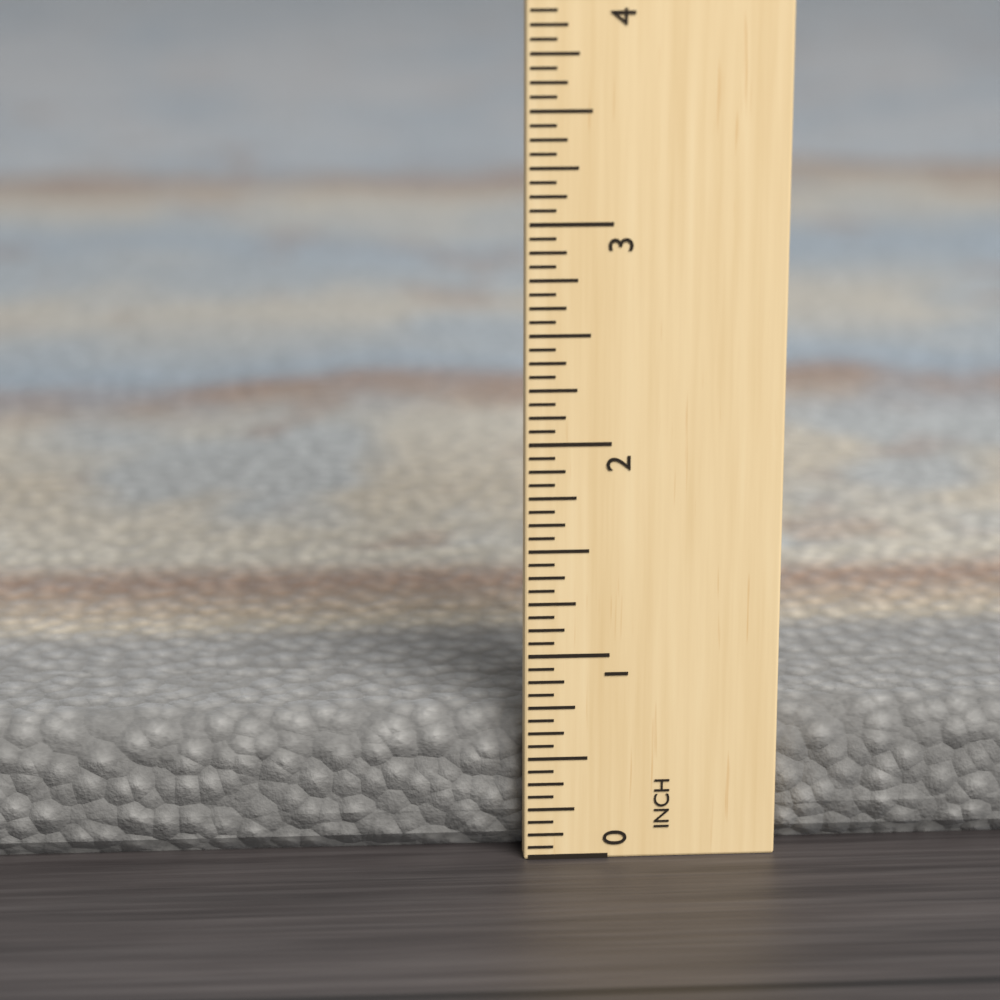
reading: 0.6875 in
